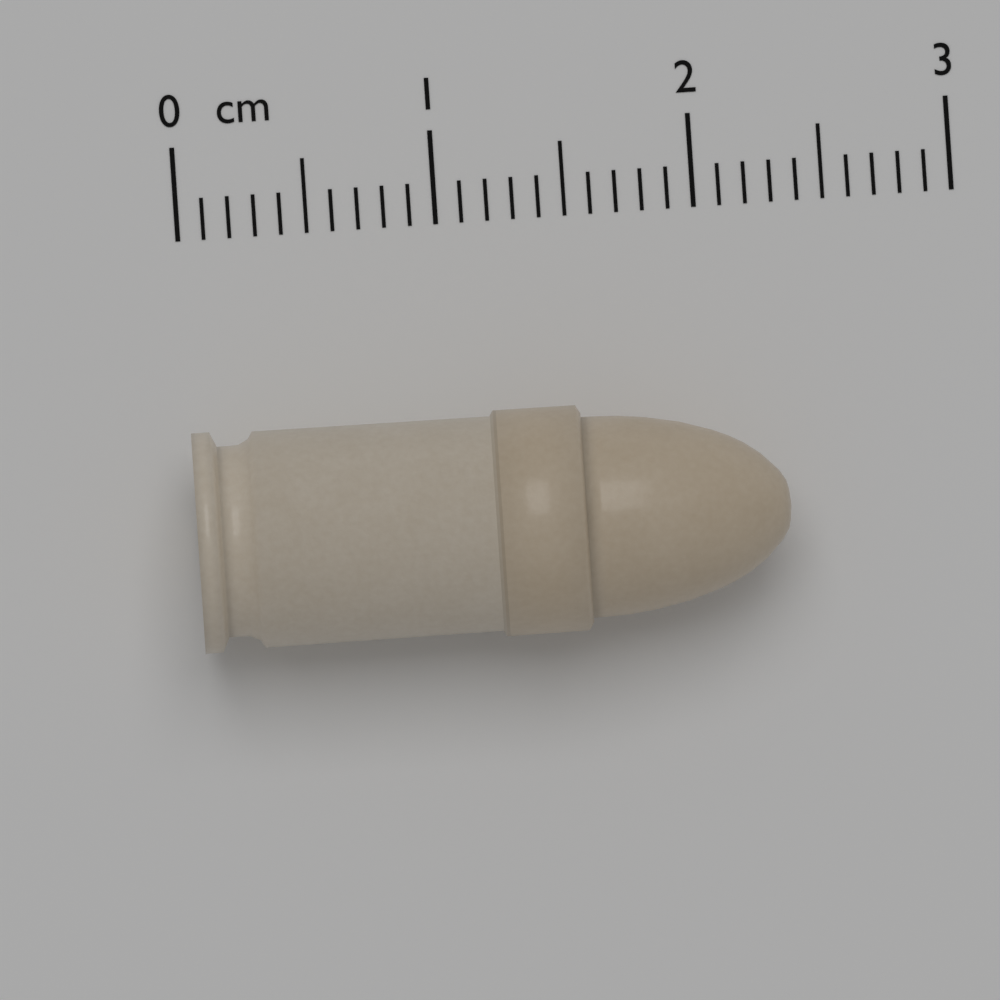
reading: 2.3 cm
